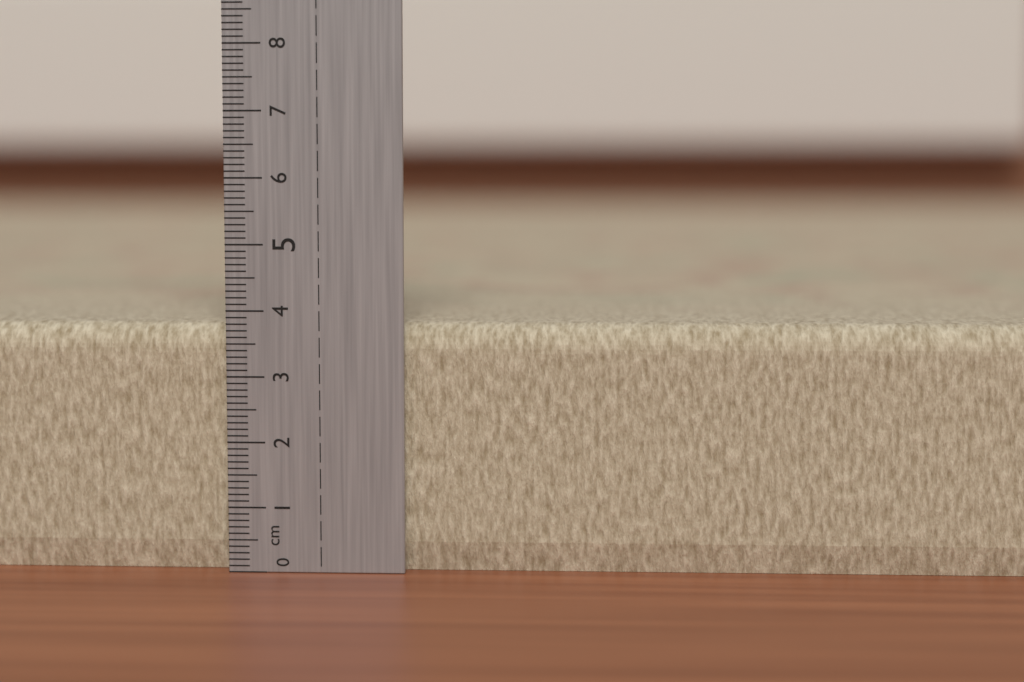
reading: 3.8 cm
